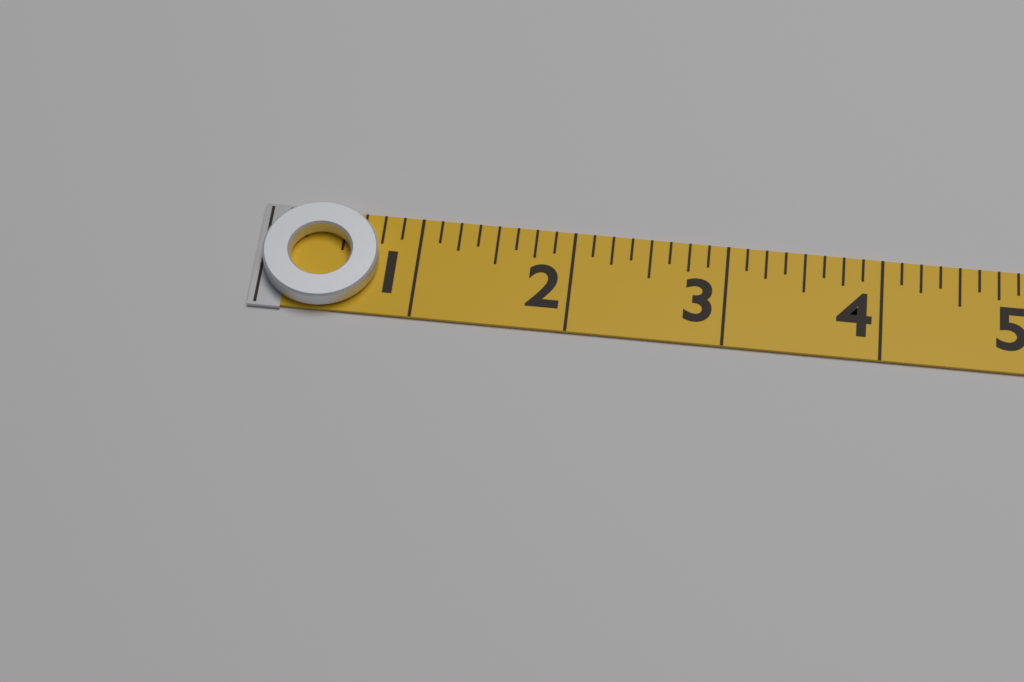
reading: 0.750 (no unit)
